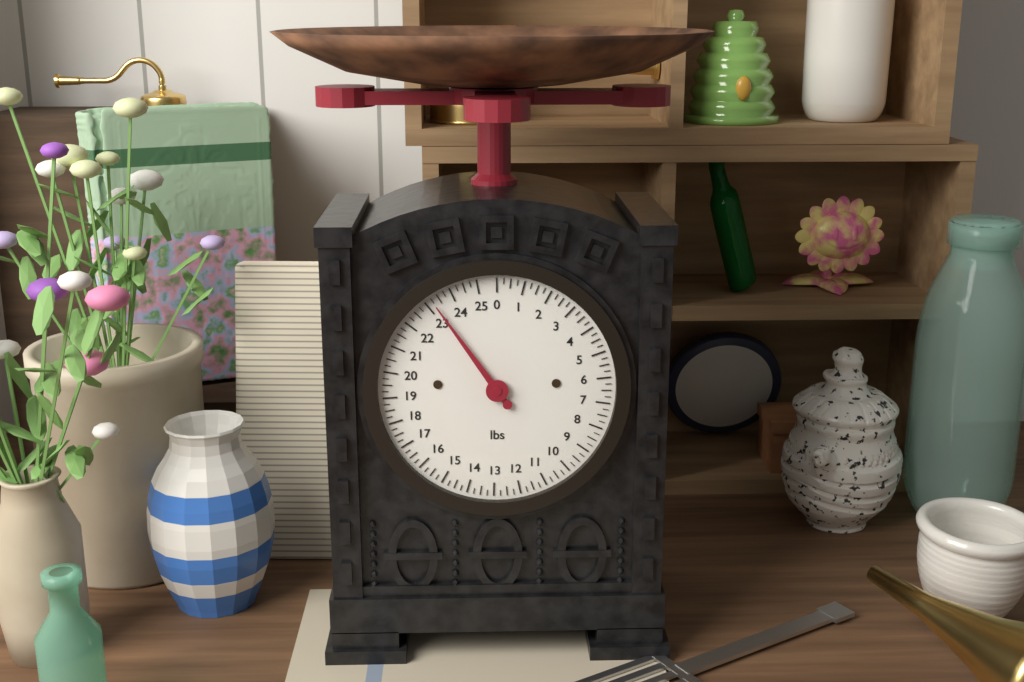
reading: 23.25 lbs
